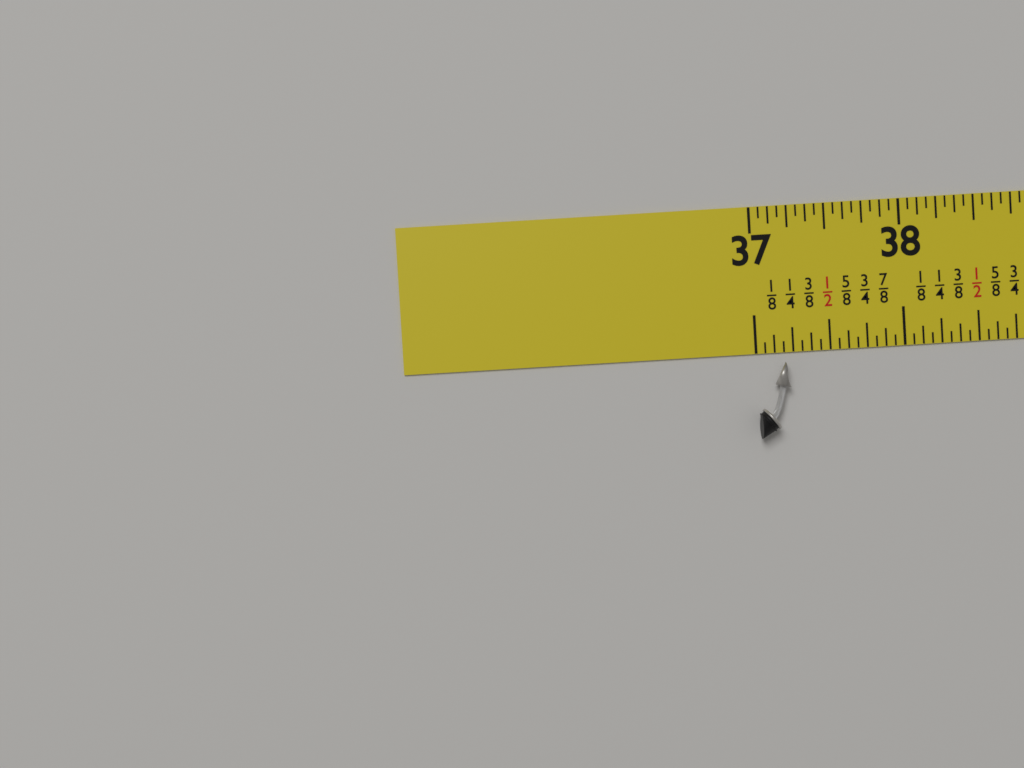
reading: 37.1875 in
